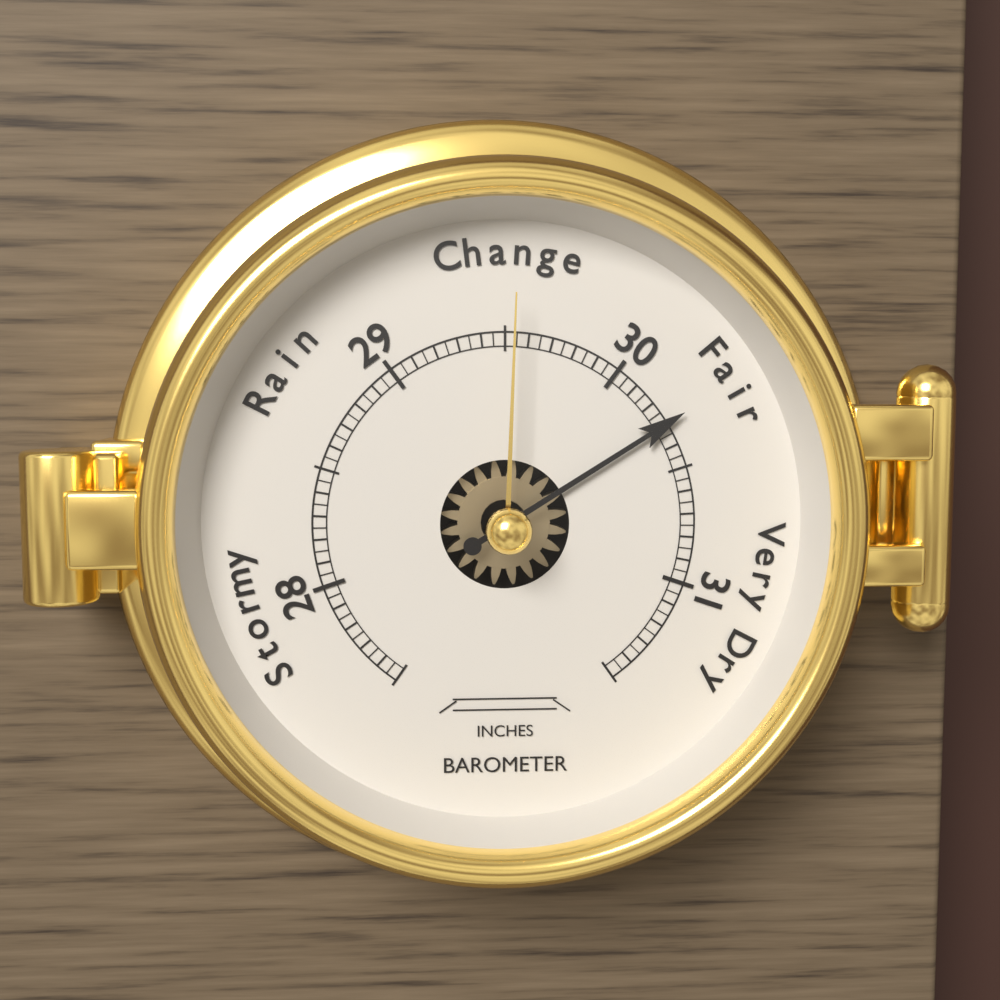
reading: 30.30 inches
